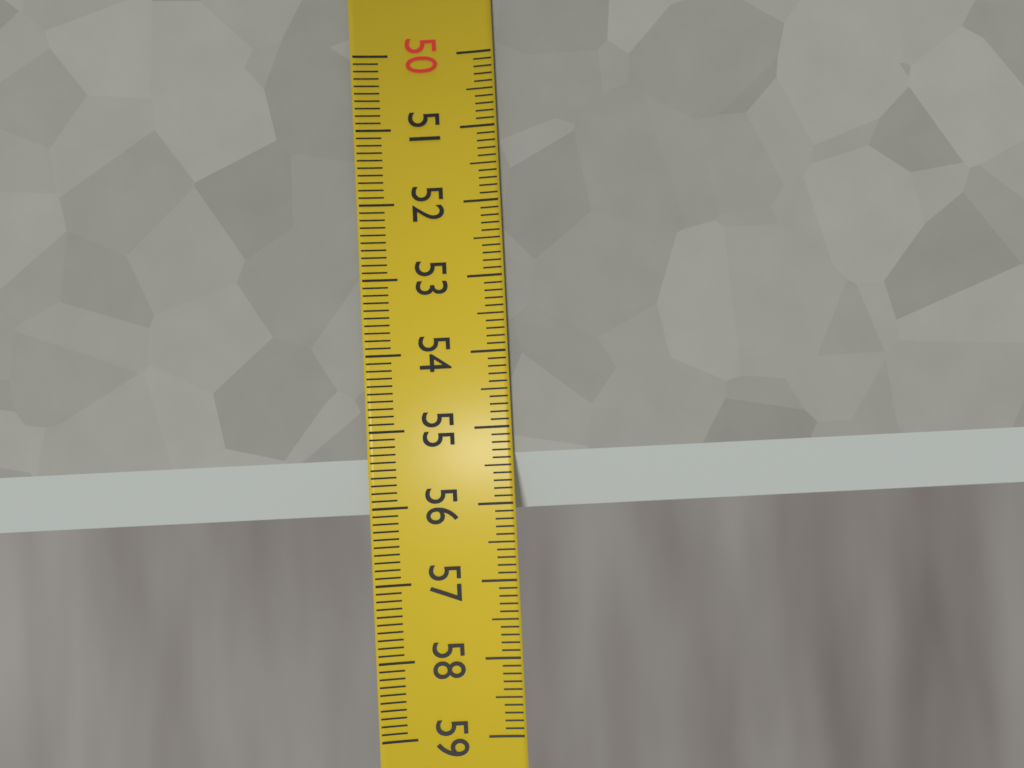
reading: 56.1 (no unit)
